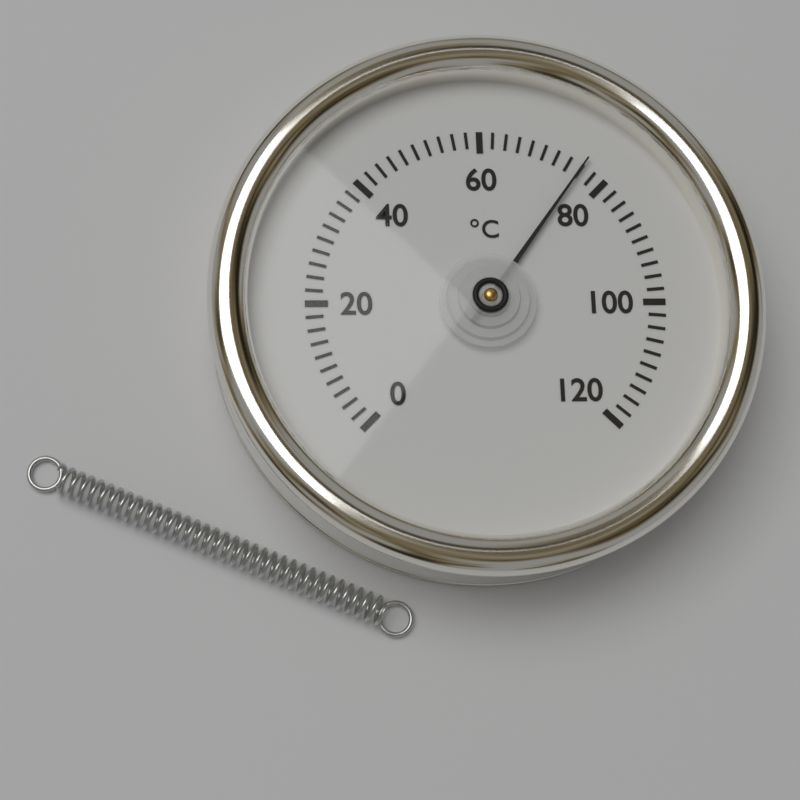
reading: 76 °C
